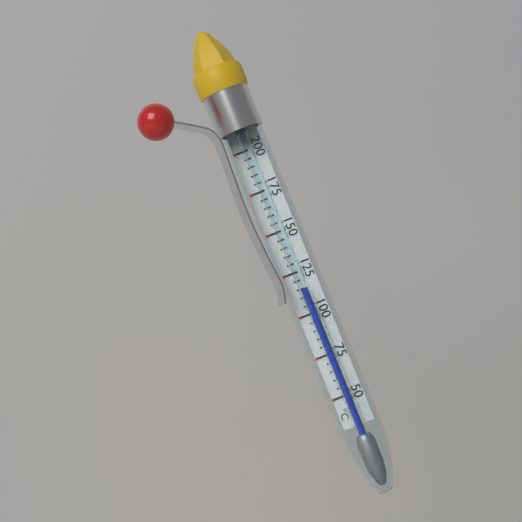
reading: 115 °C
